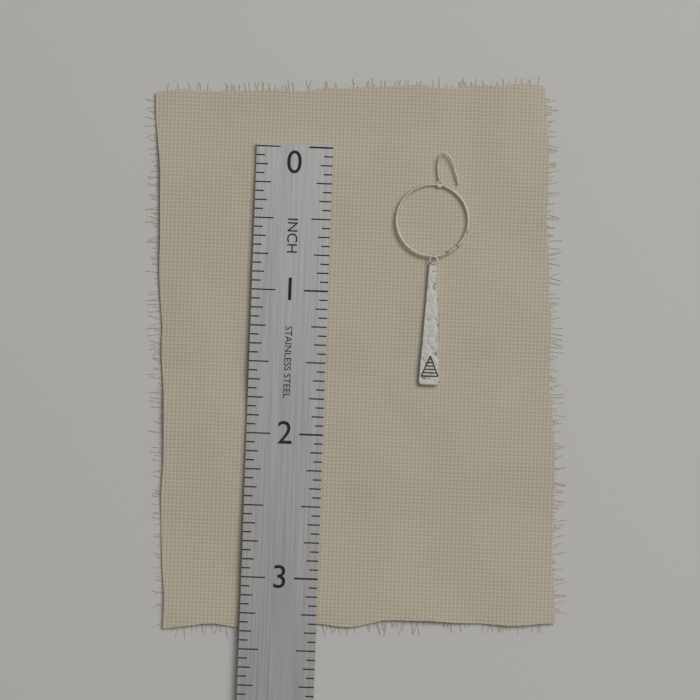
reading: 1.6250 in
